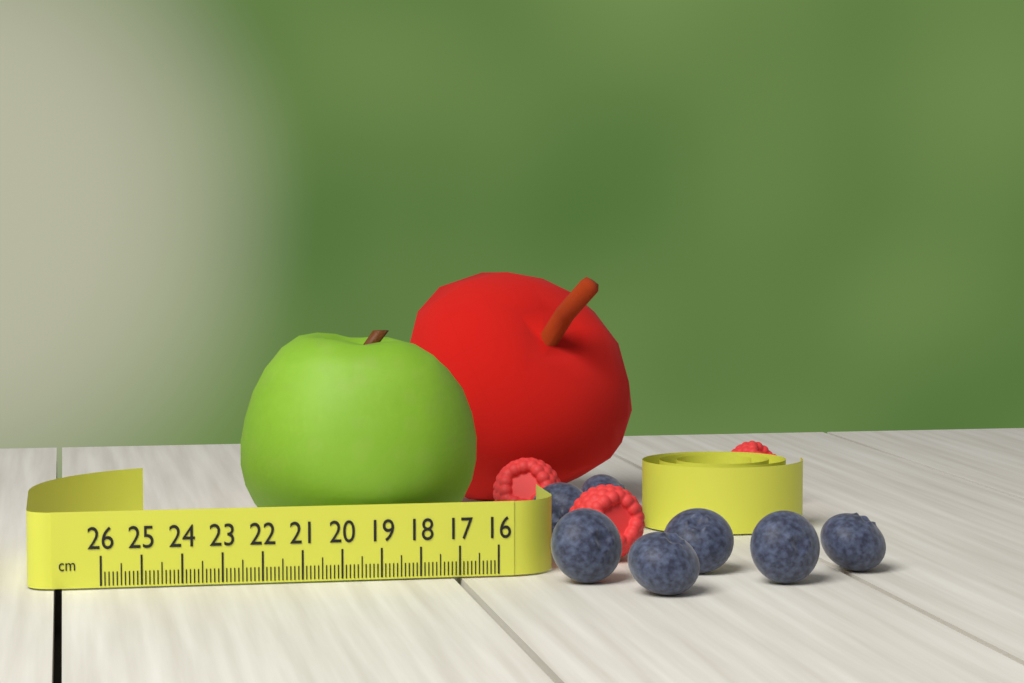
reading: 22.3 cm
